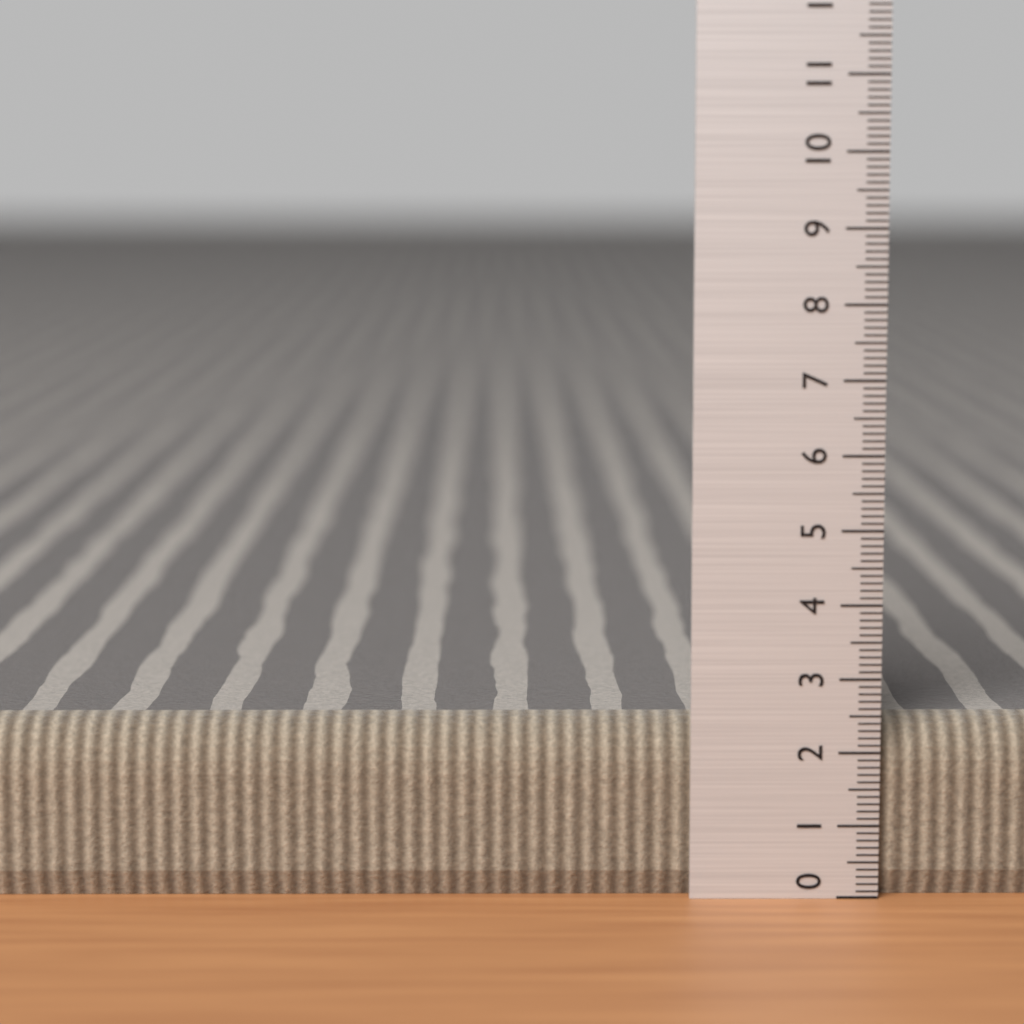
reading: 2.4 (no unit)
